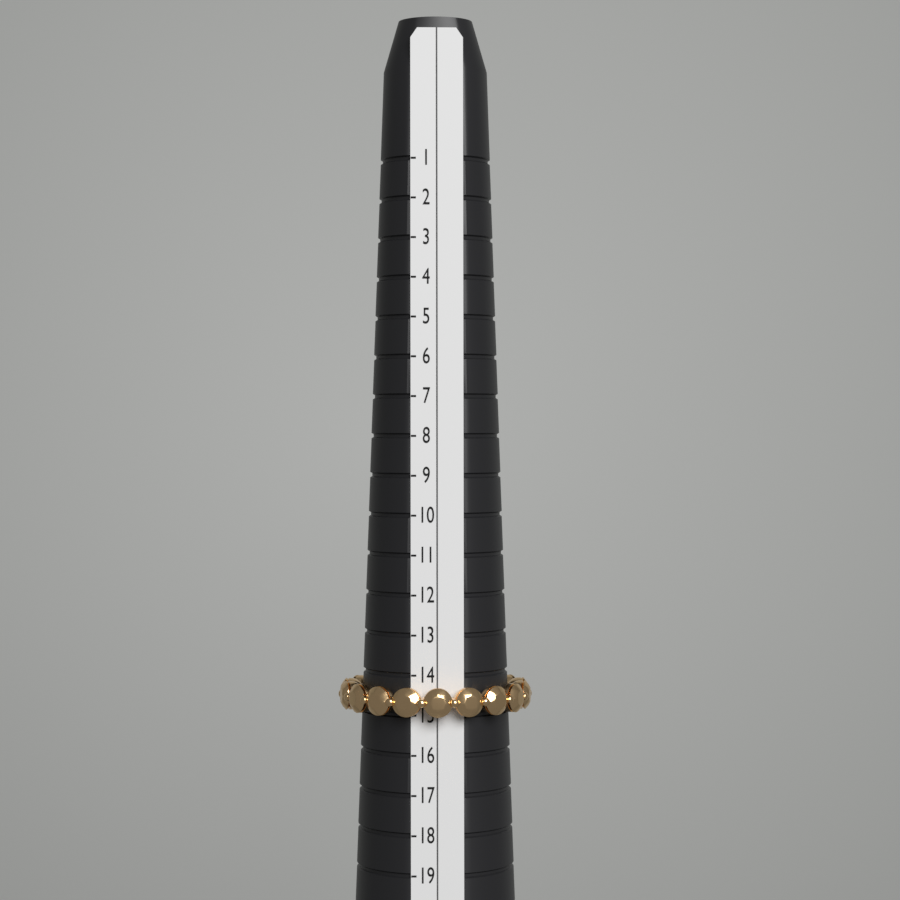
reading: 15 (no unit)
